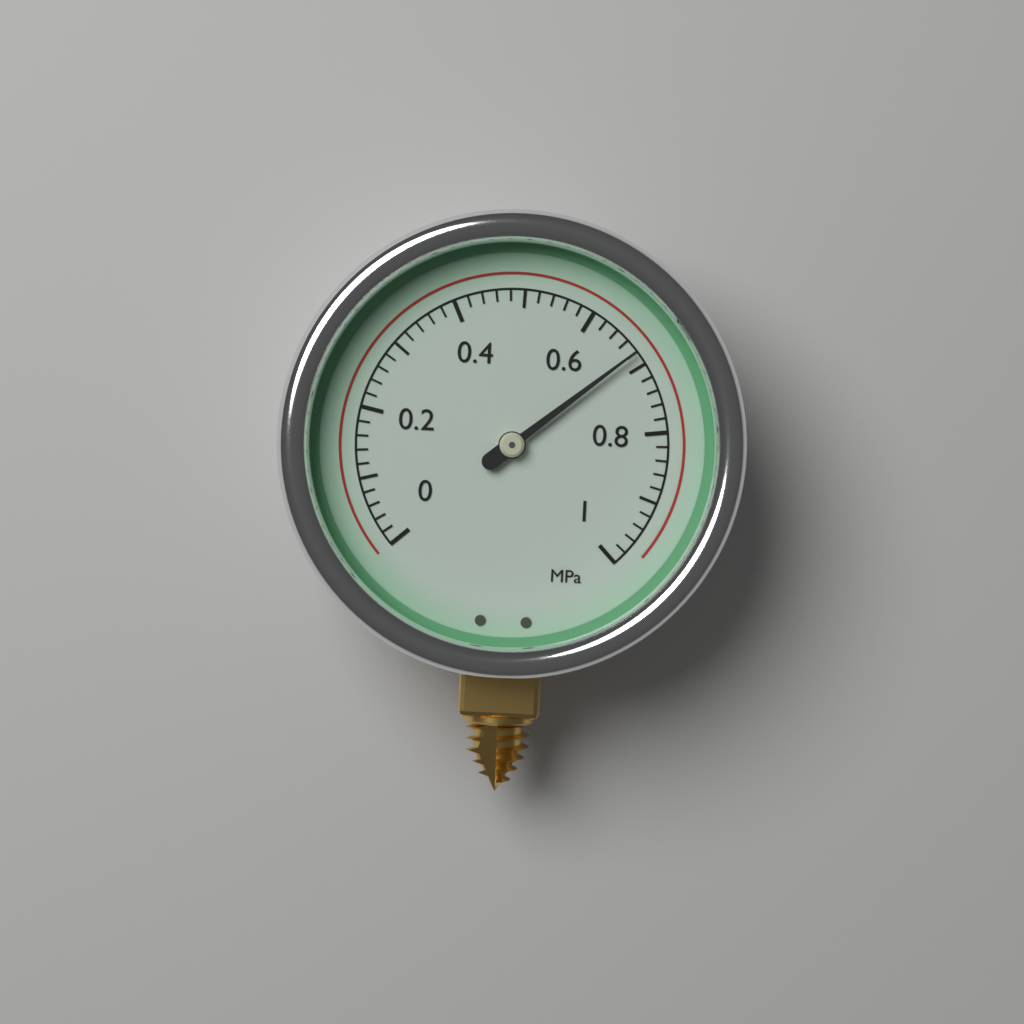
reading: 0.68 MPa
